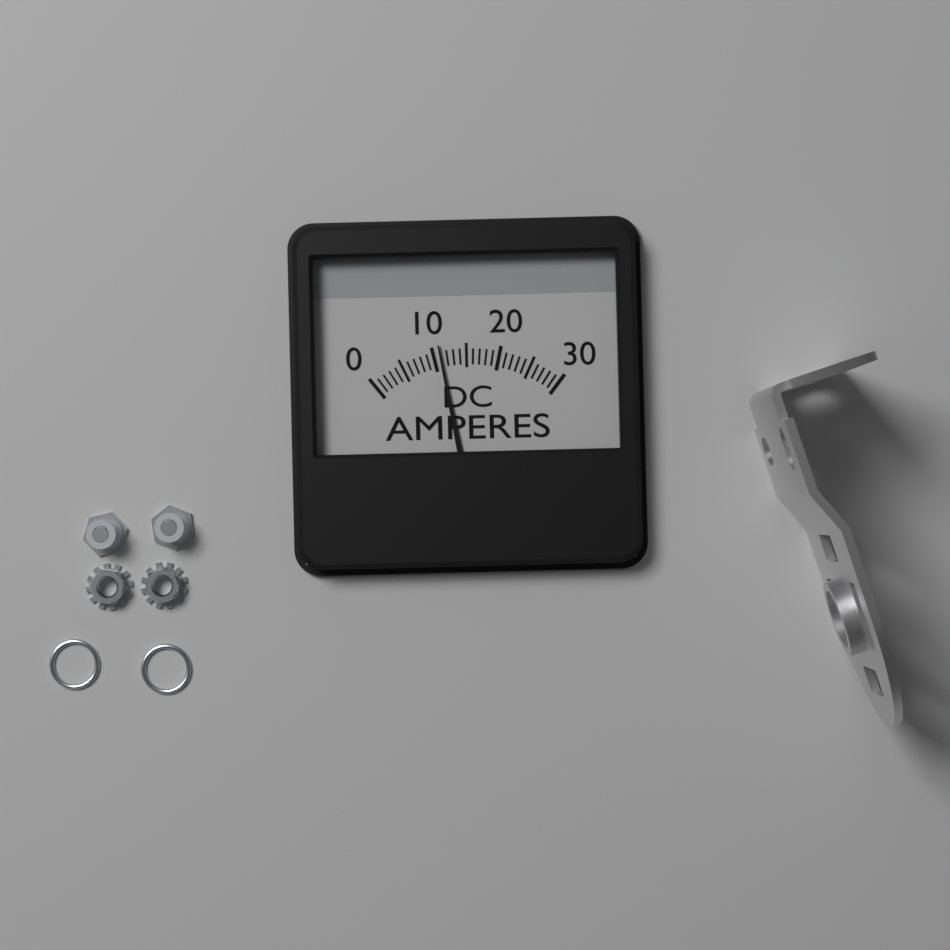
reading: 11 A
